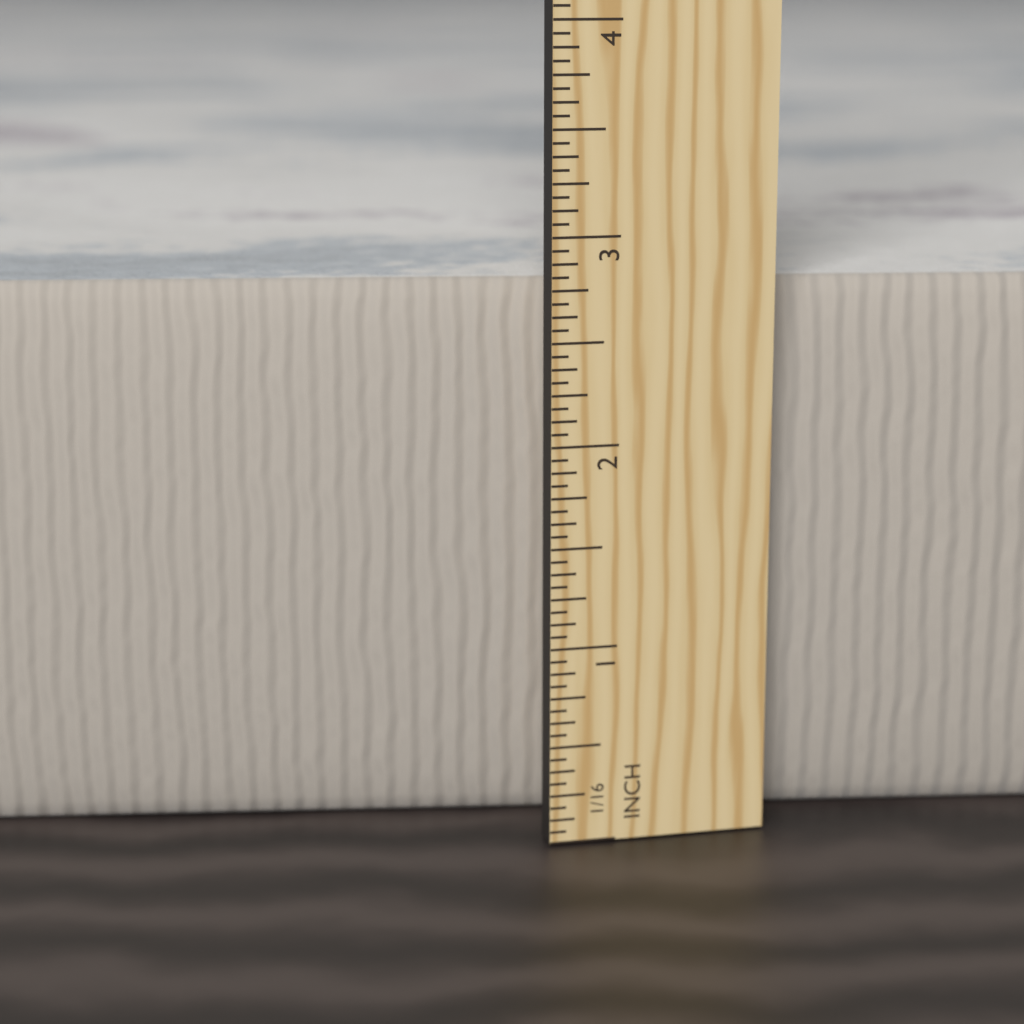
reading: 2.7500 in
